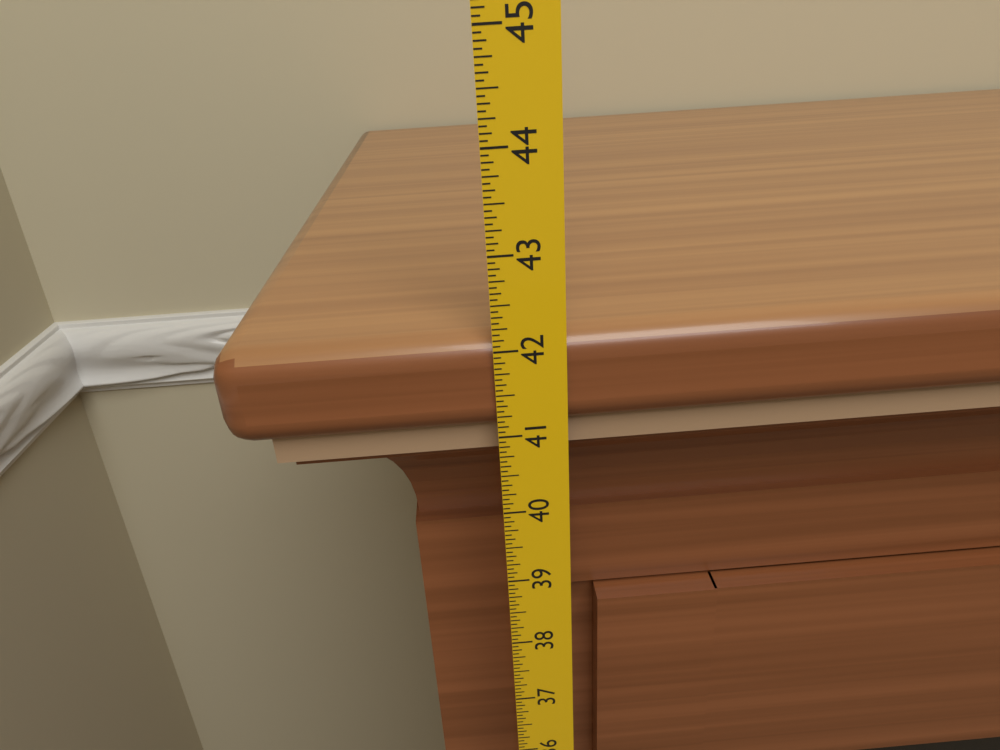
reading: 42.1250 in
